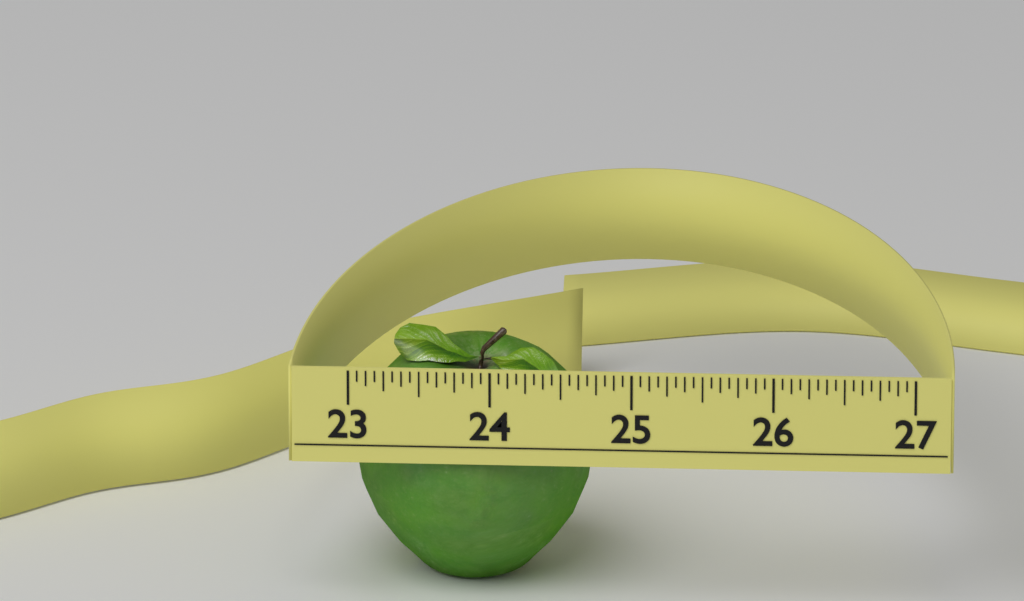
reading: 24.6875 (no unit)
